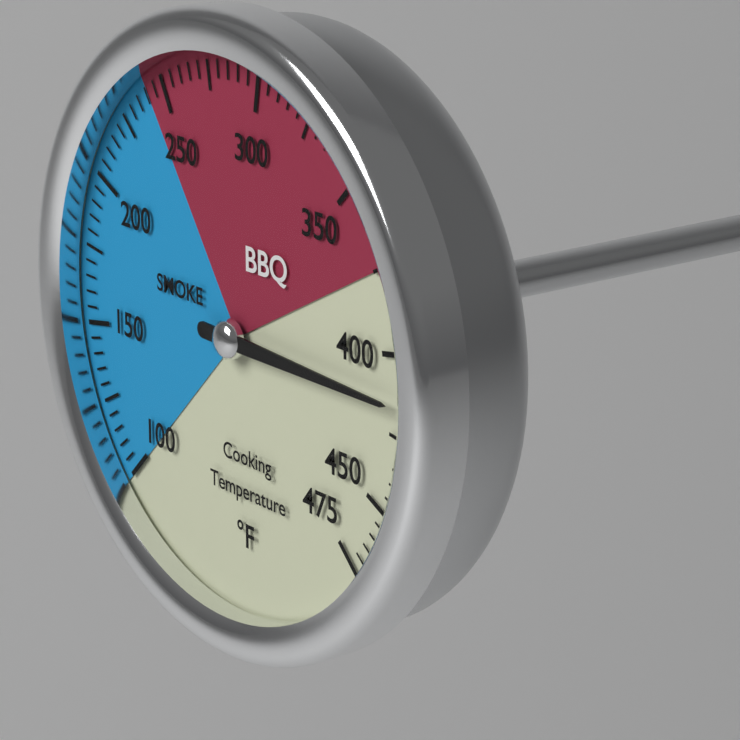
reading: 415 °F
